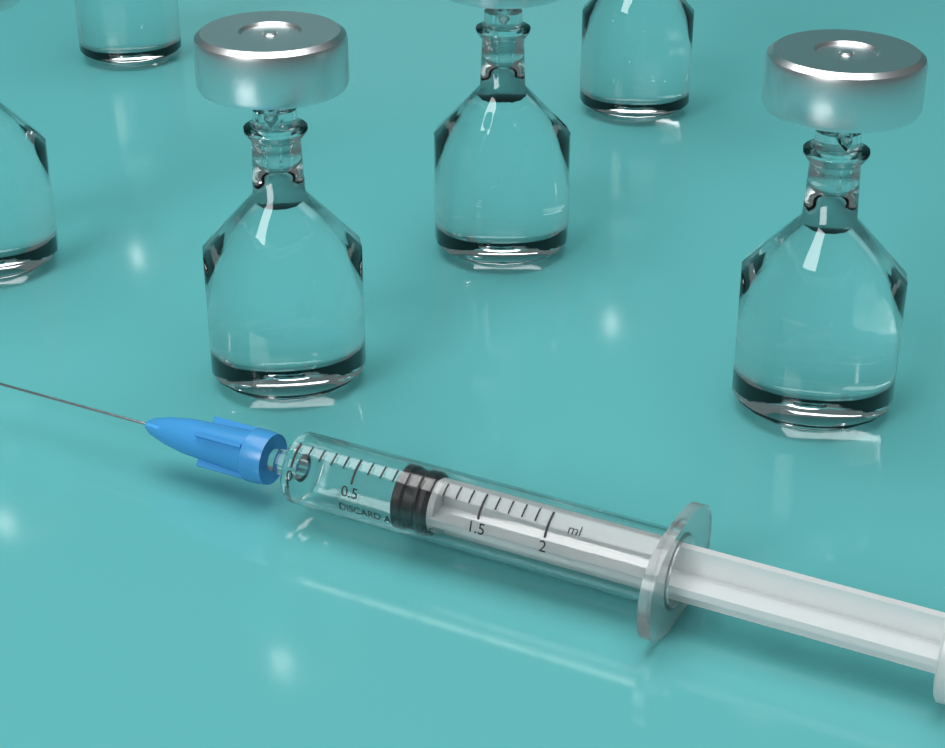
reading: 0.8 ml
